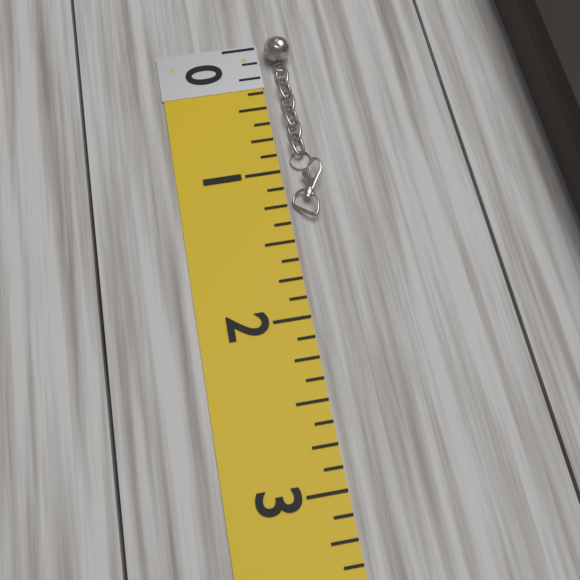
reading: 1.375 (no unit)
